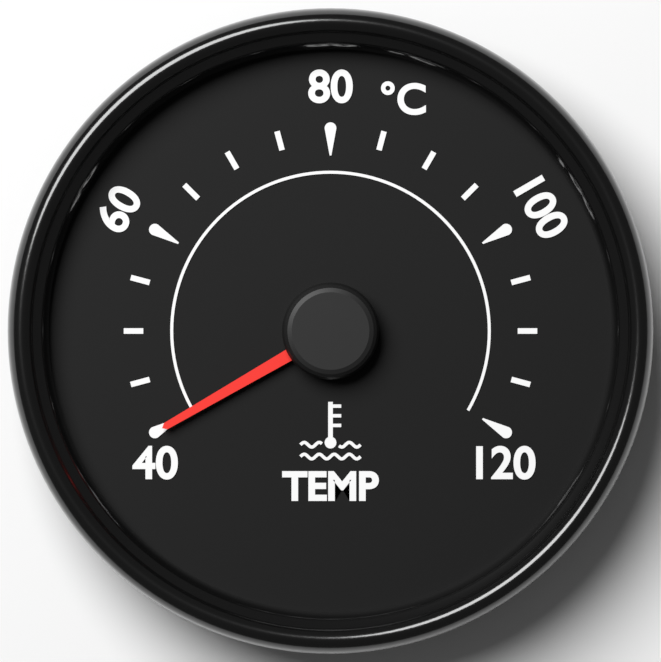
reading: 40 °C
